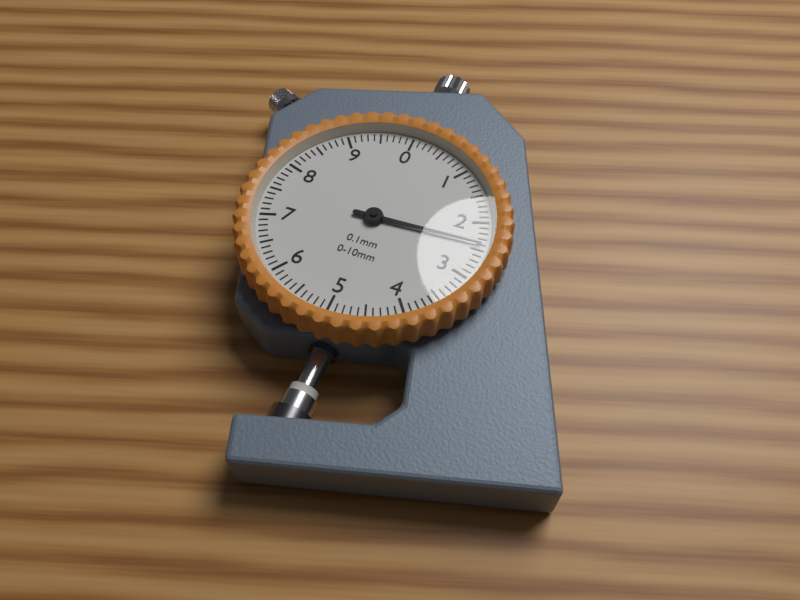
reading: 2.4 mm
